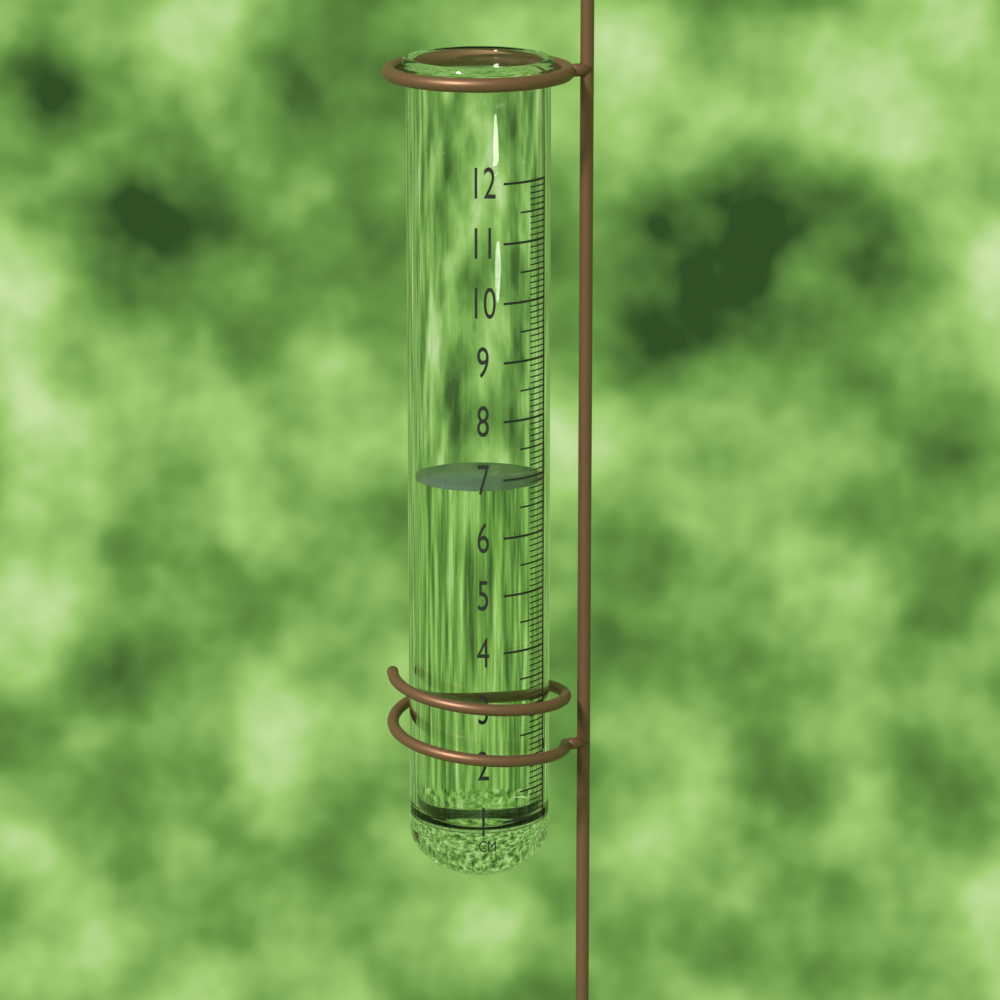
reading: 6.9 cm
